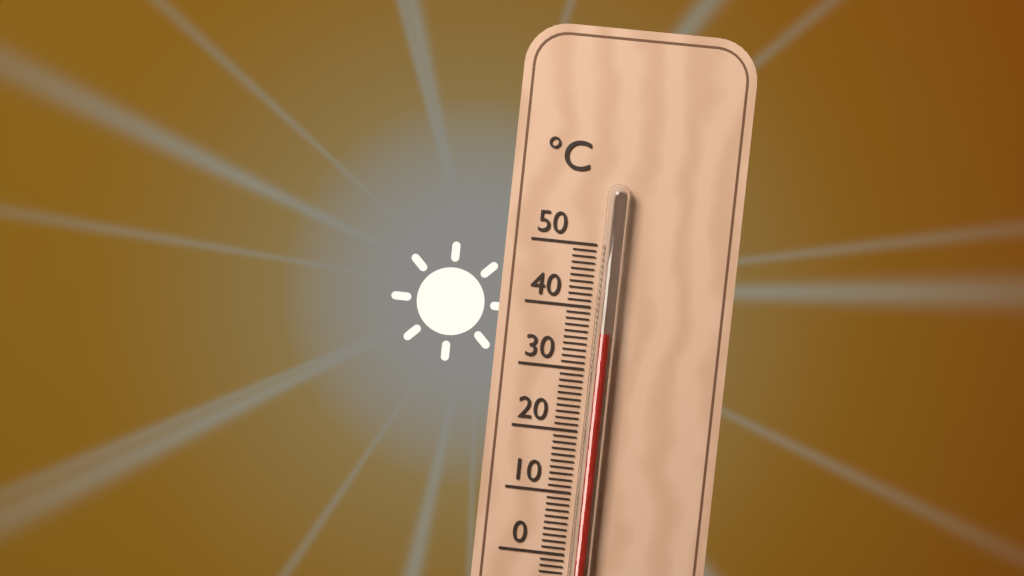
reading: 36 °C
